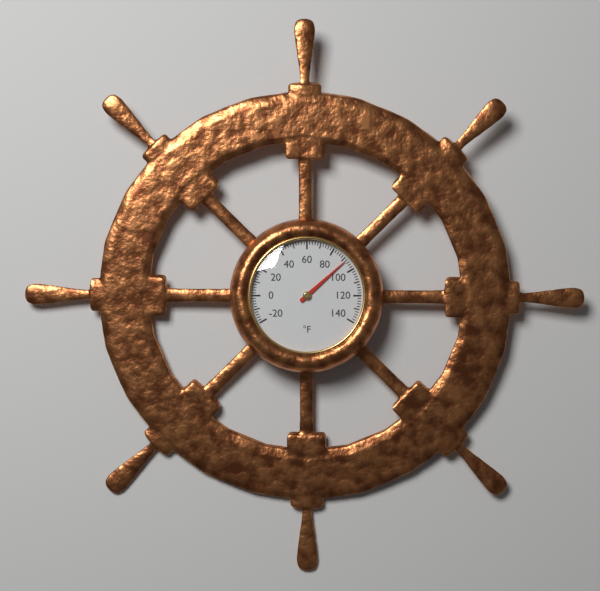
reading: 92 °F
